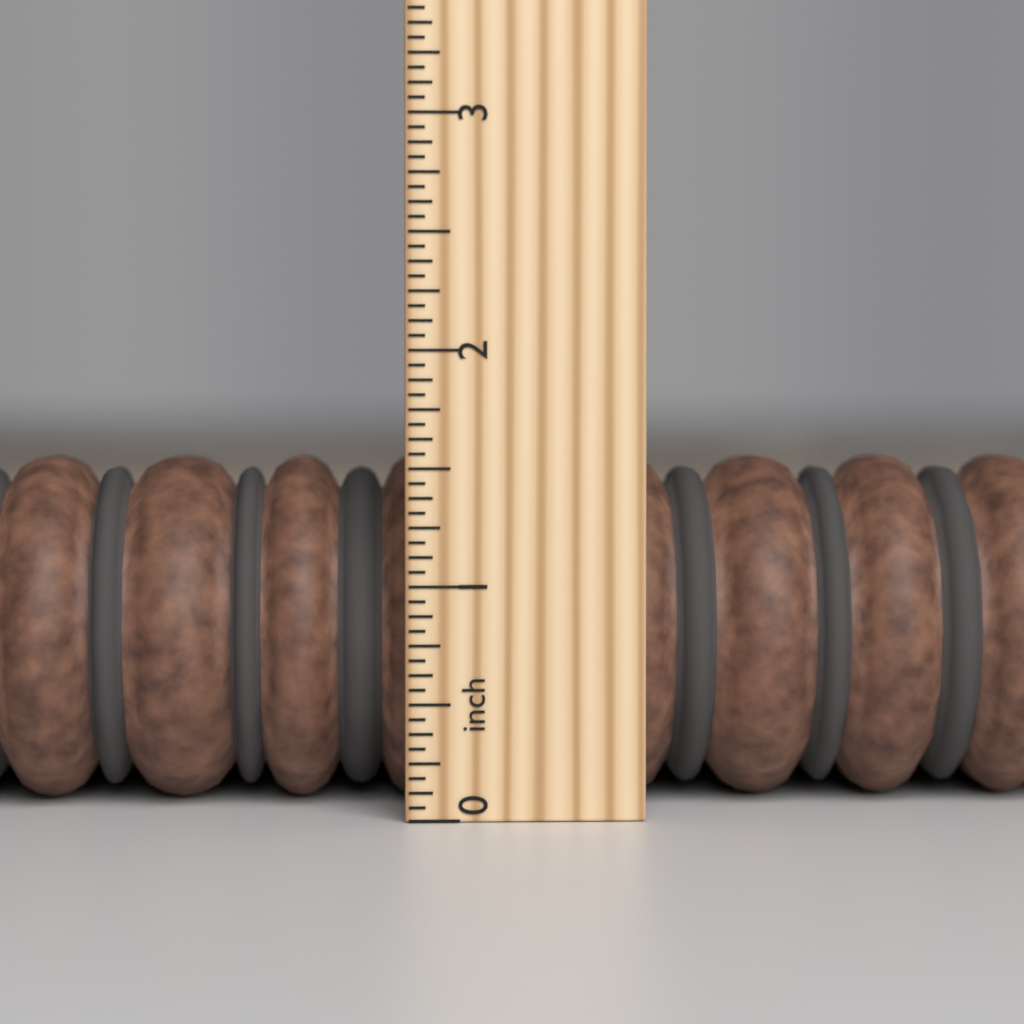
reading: 1.5625 inch
